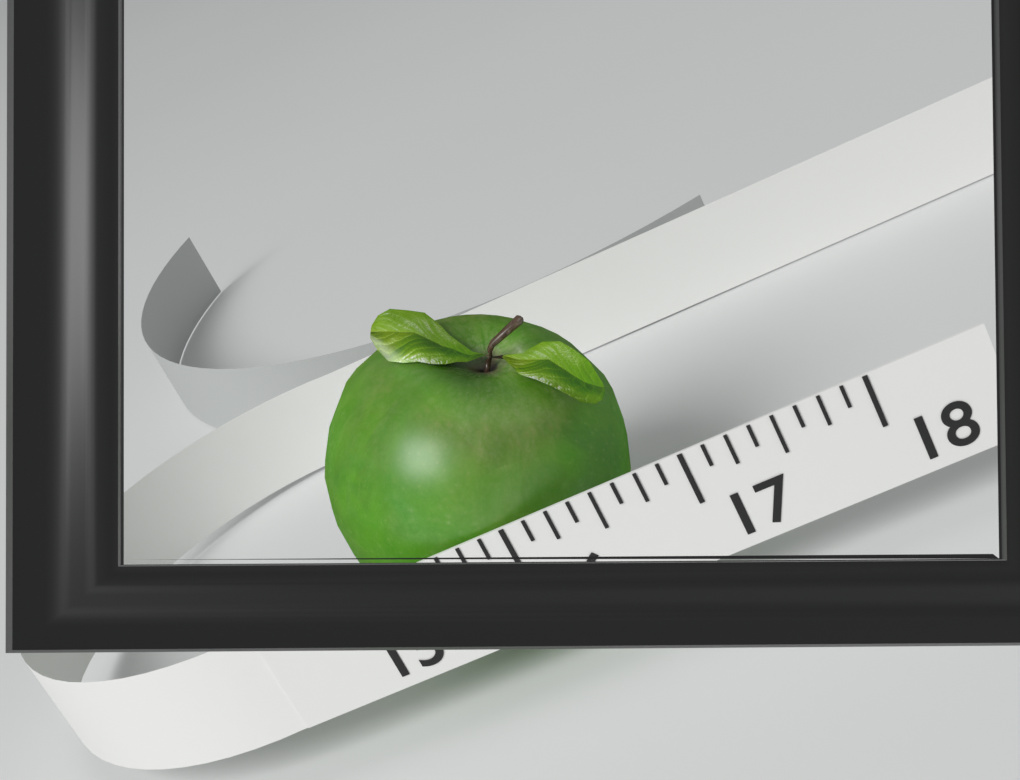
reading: 16.750 (no unit)
